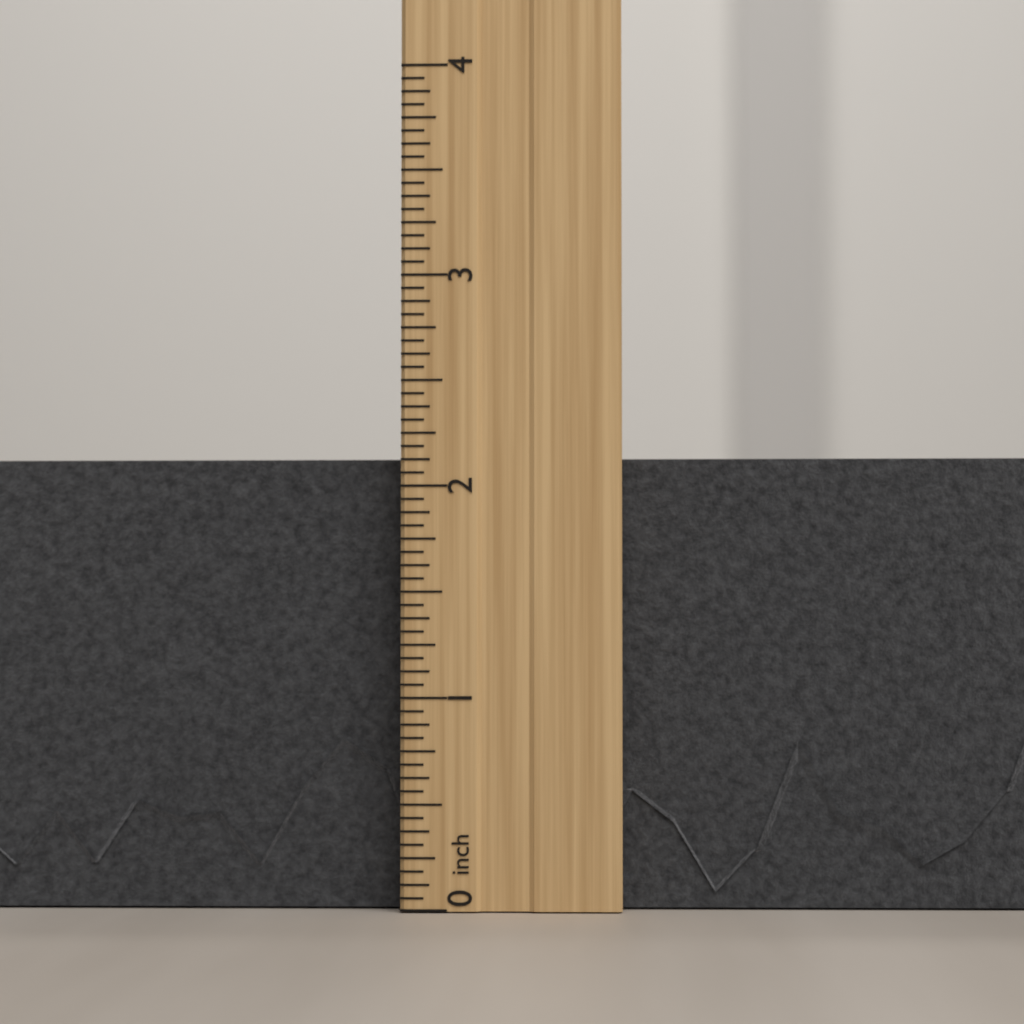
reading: 2.1875 inch
